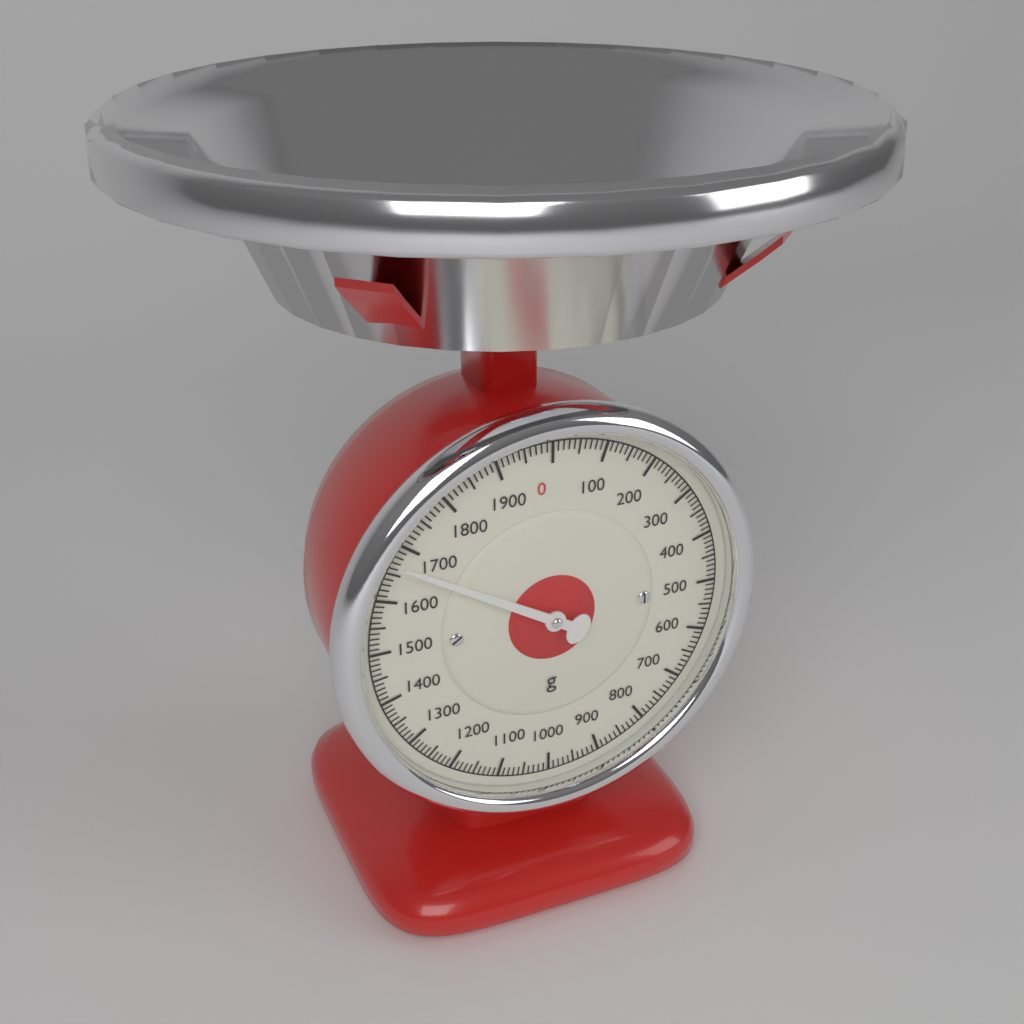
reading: 1670 g
